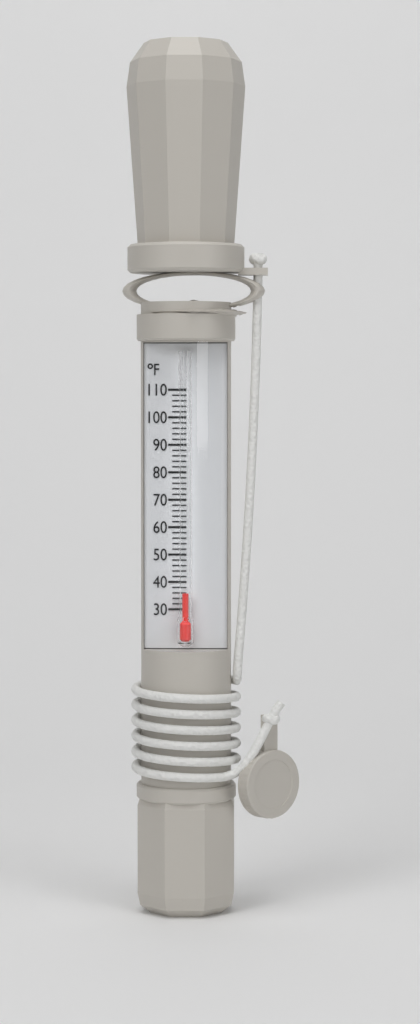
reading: 36 °F
